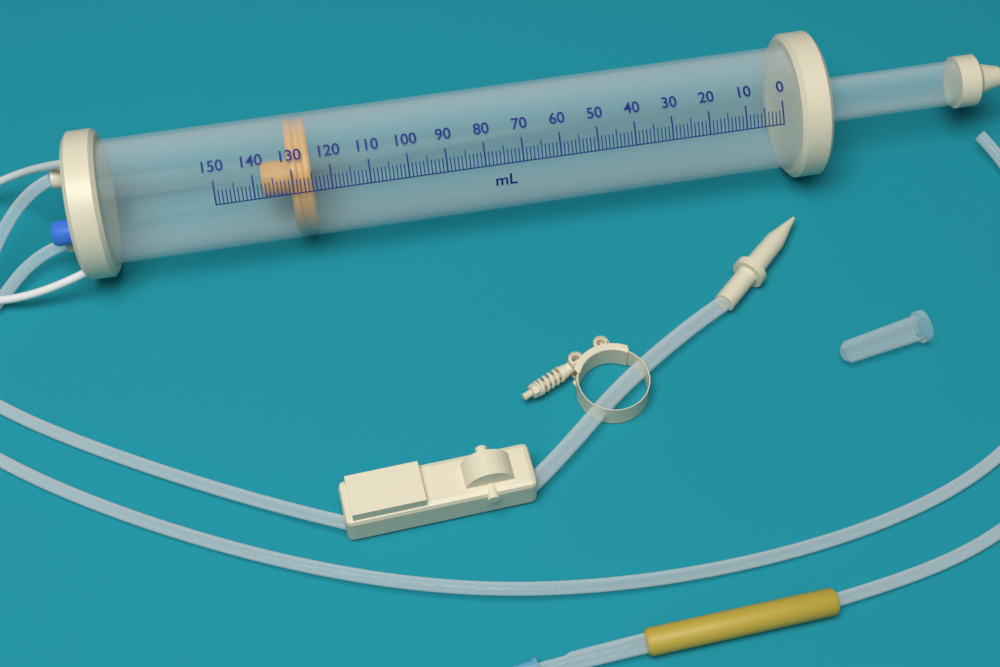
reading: 125 ml
